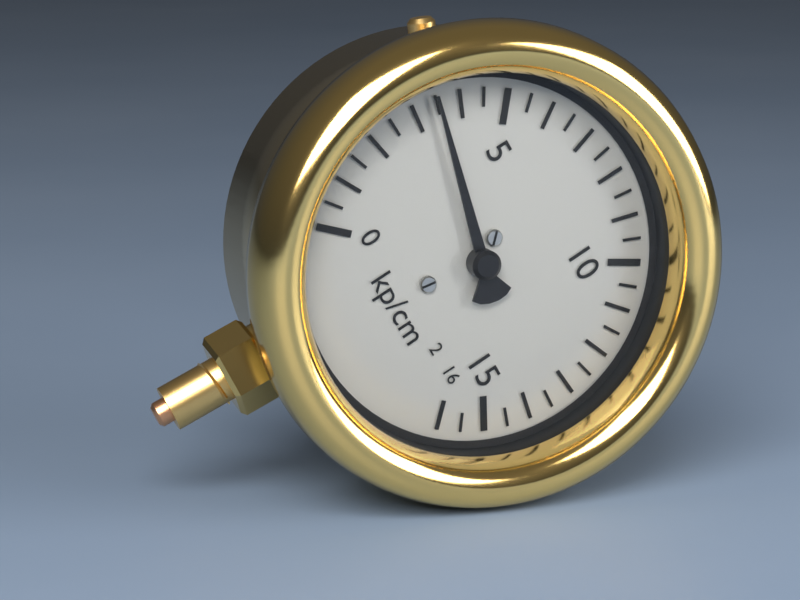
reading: 3.5 kp/cm²
